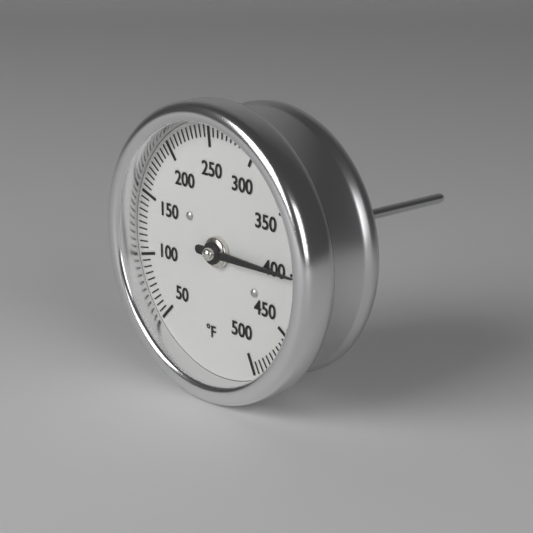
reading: 400 °F
